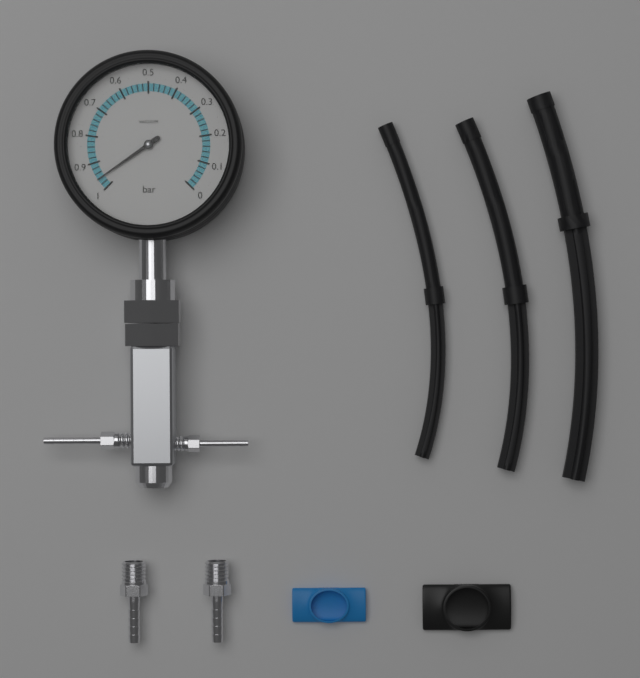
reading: 0.96 bar
